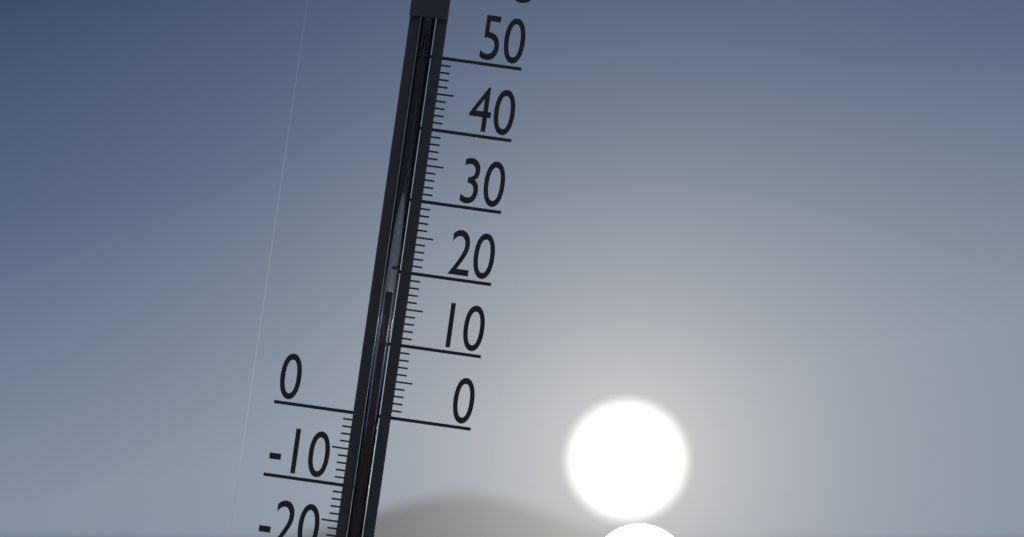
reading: 17 °C
